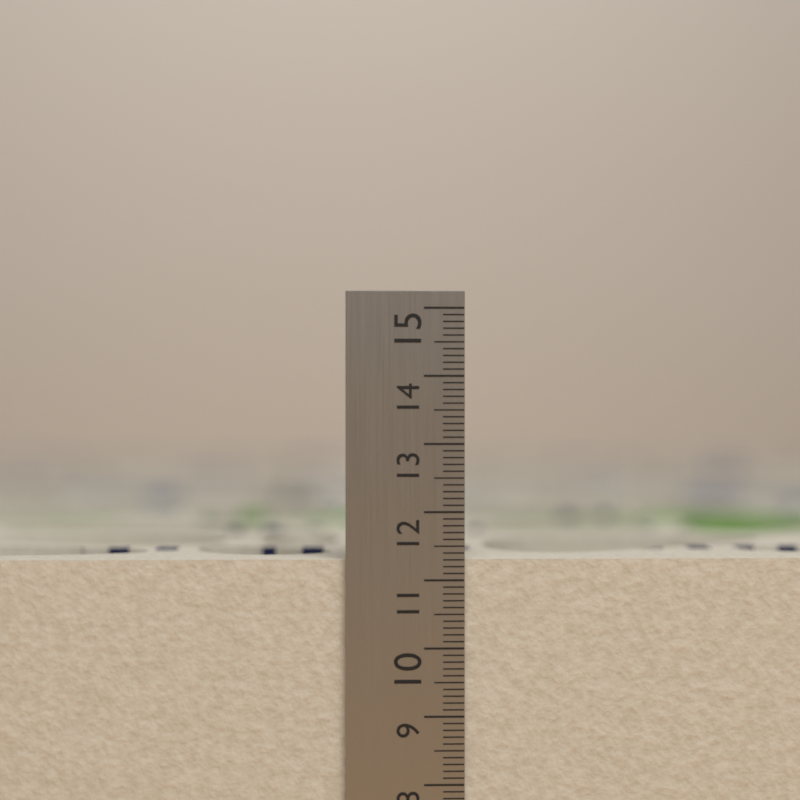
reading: 11.3 cm
